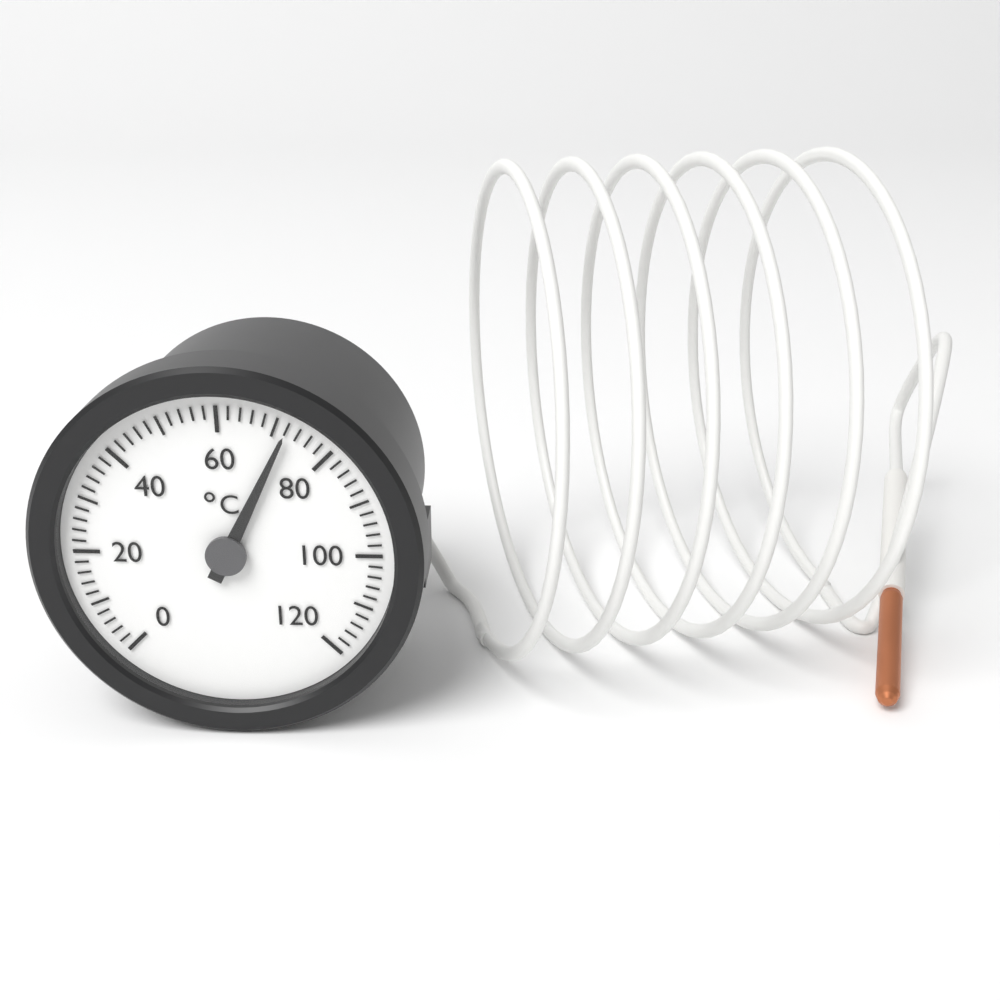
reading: 72 °C
